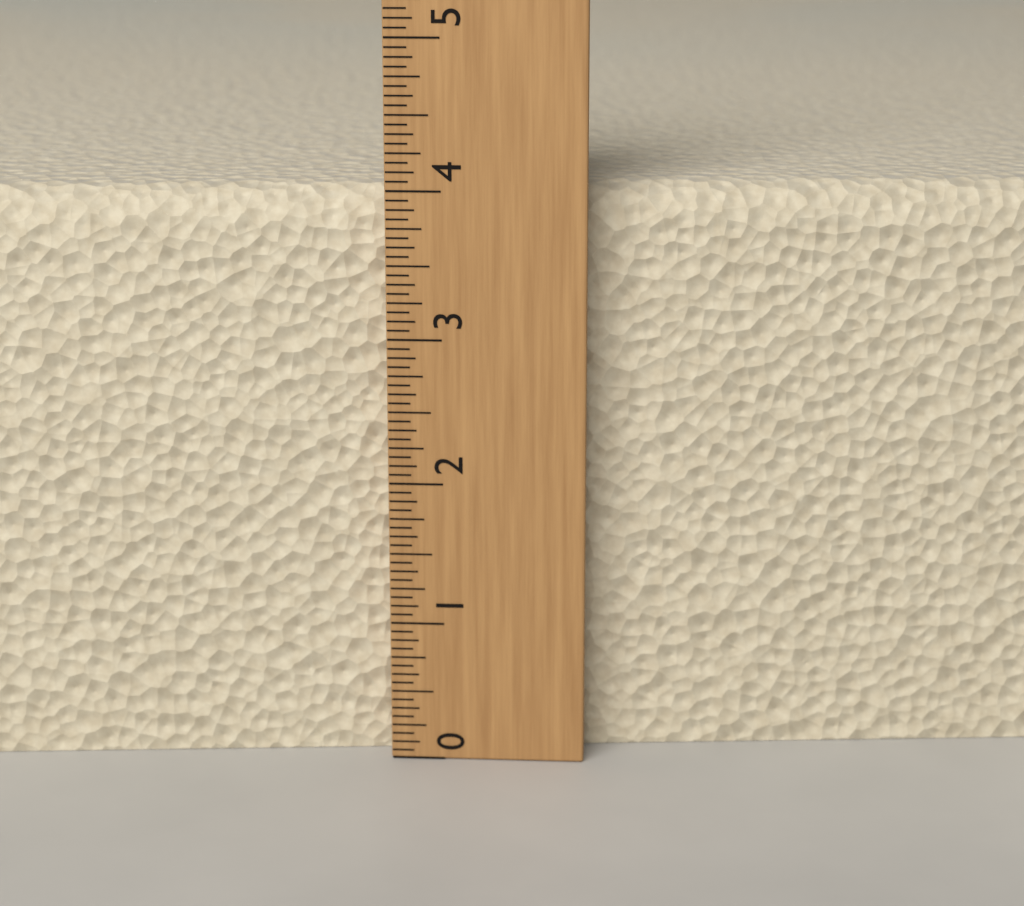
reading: 4.0000 (no unit)
